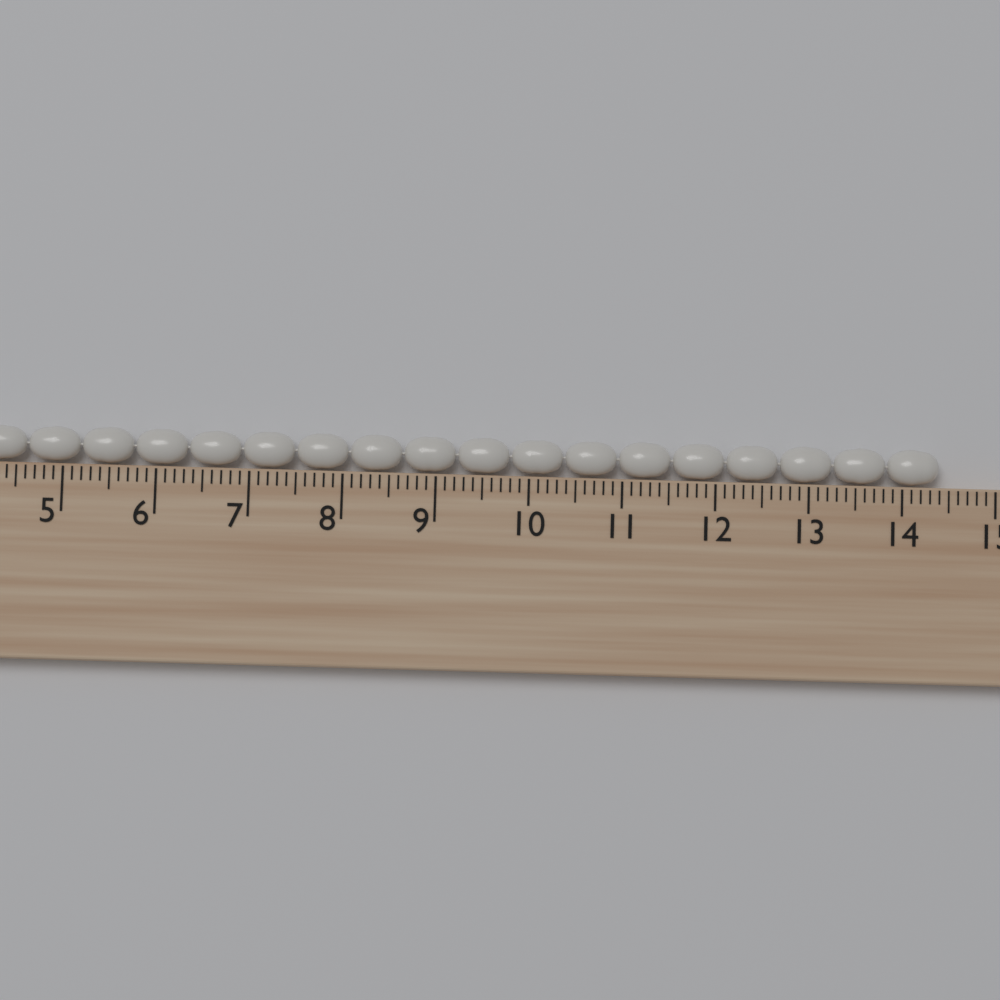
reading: 14.4 cm
